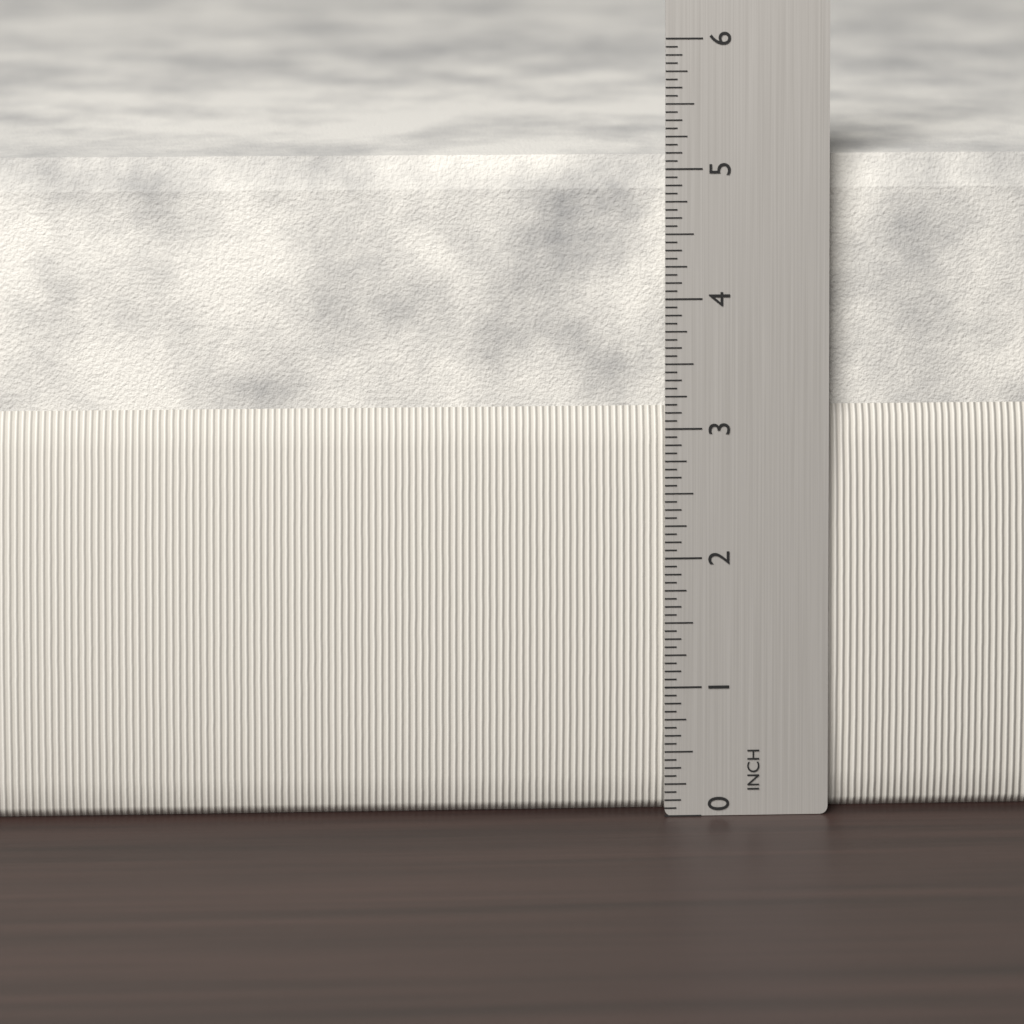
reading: 5.0625 in
